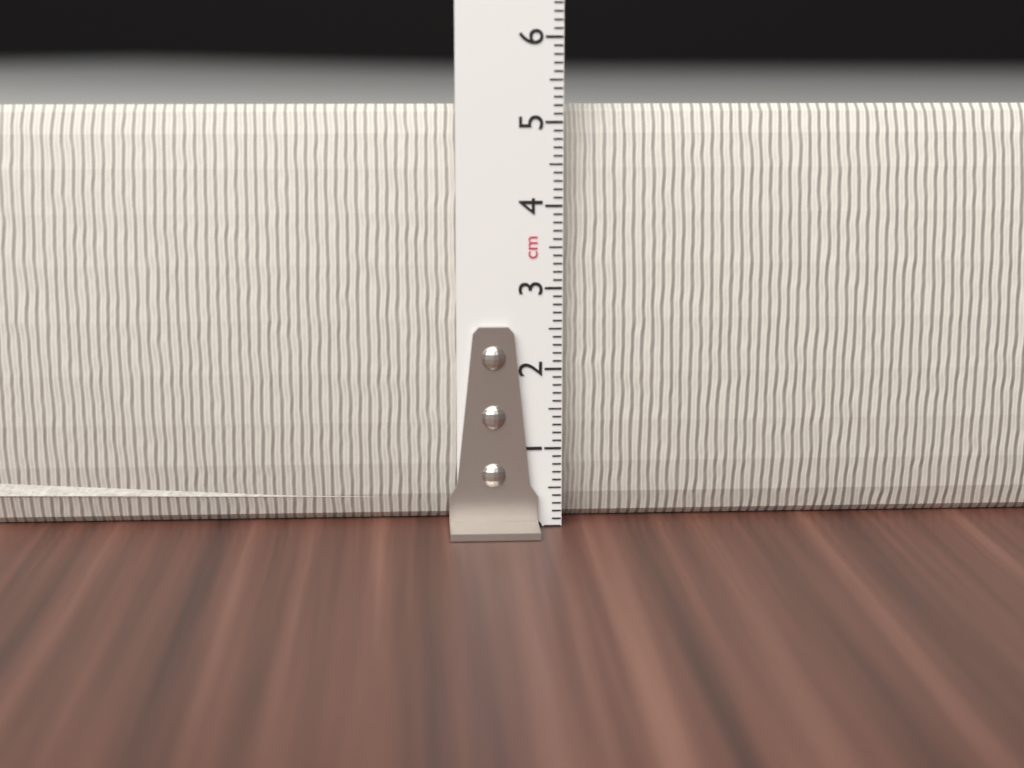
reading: 5.2 cm
